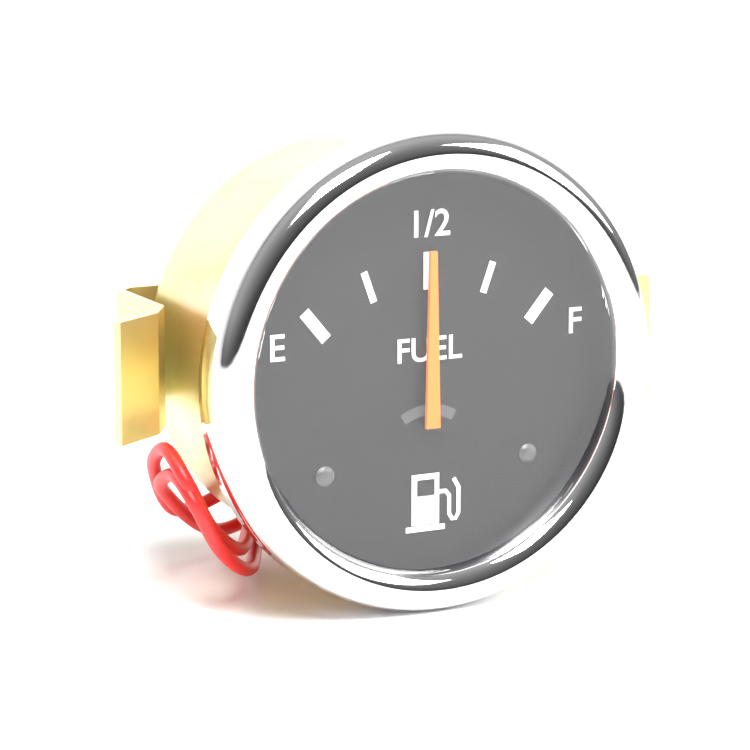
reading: 0.50 (no unit)
